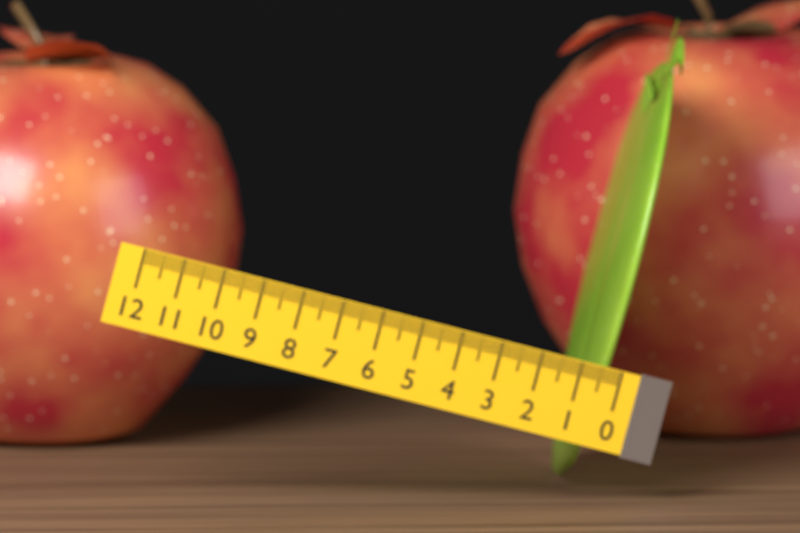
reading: 0.7 (no unit)
